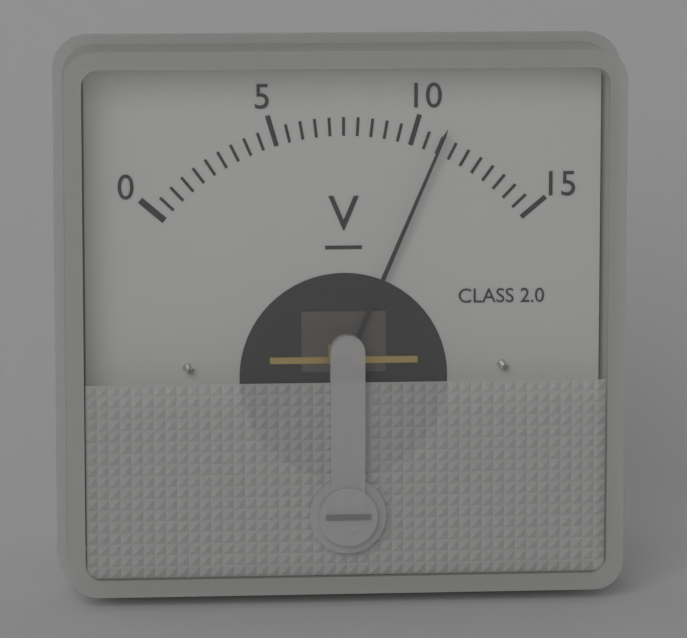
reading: 11.0 V
